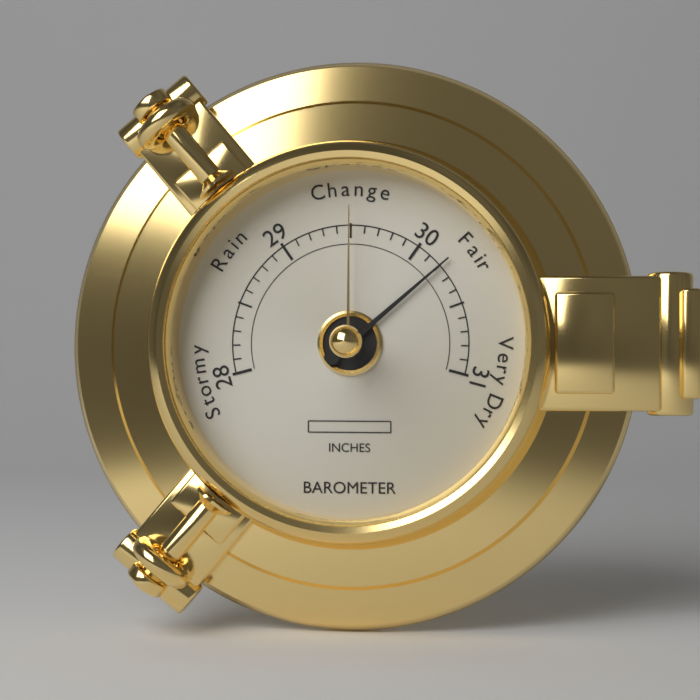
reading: 30.2 inches
